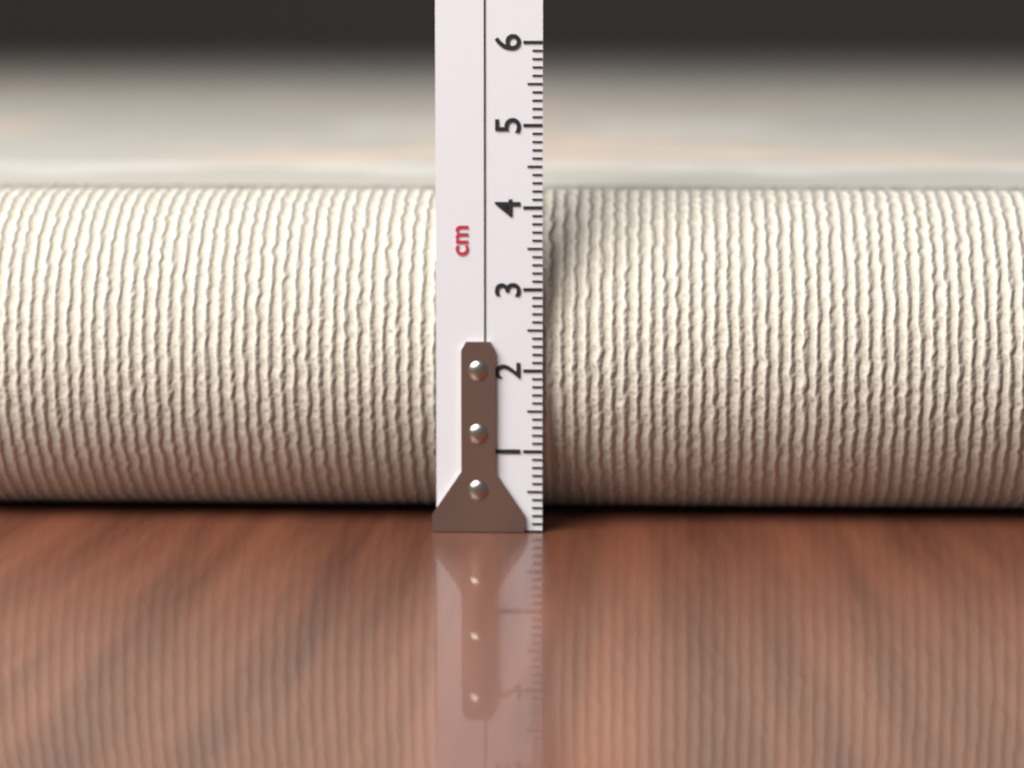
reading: 4.1 cm
